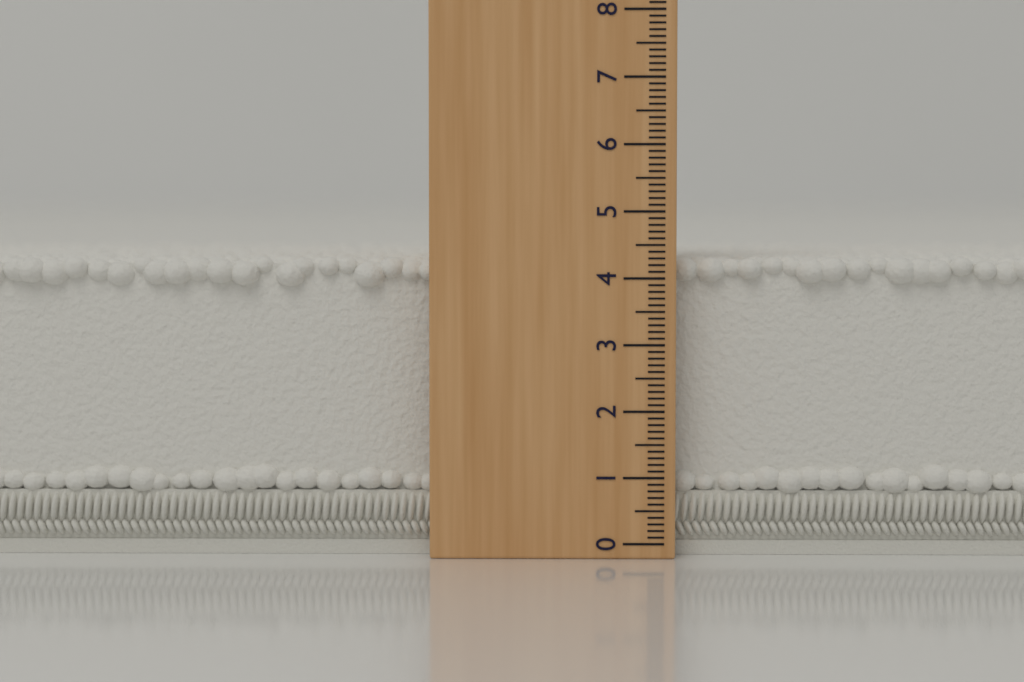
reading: 4.3 (no unit)
